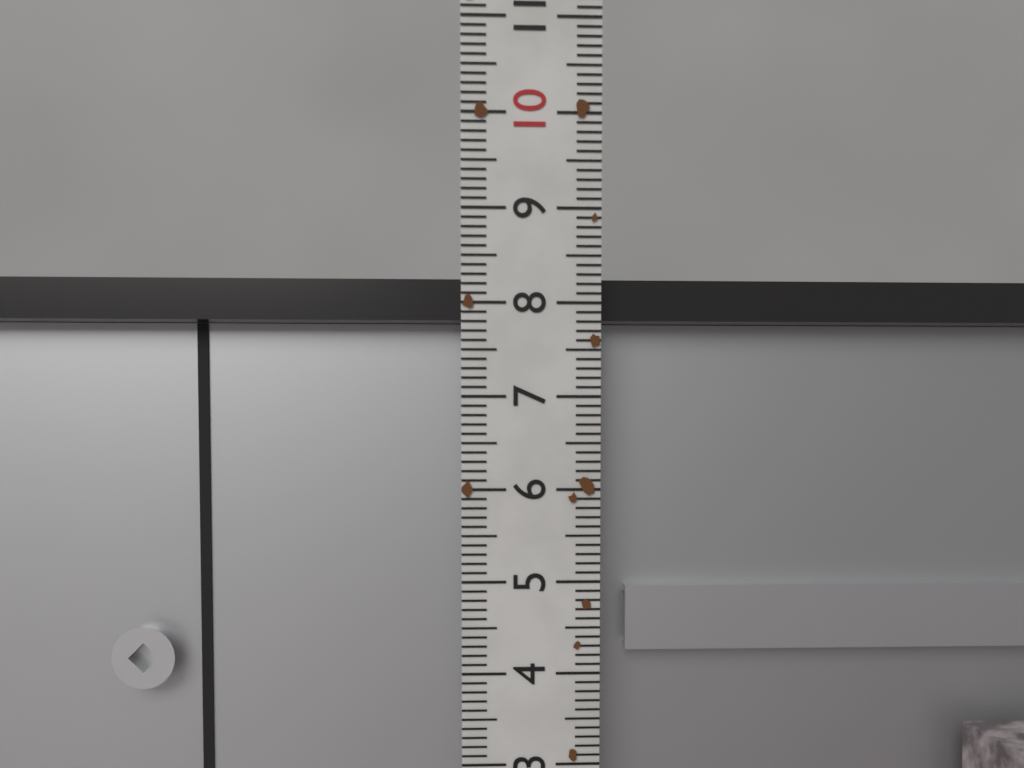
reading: 8.3 (no unit)
